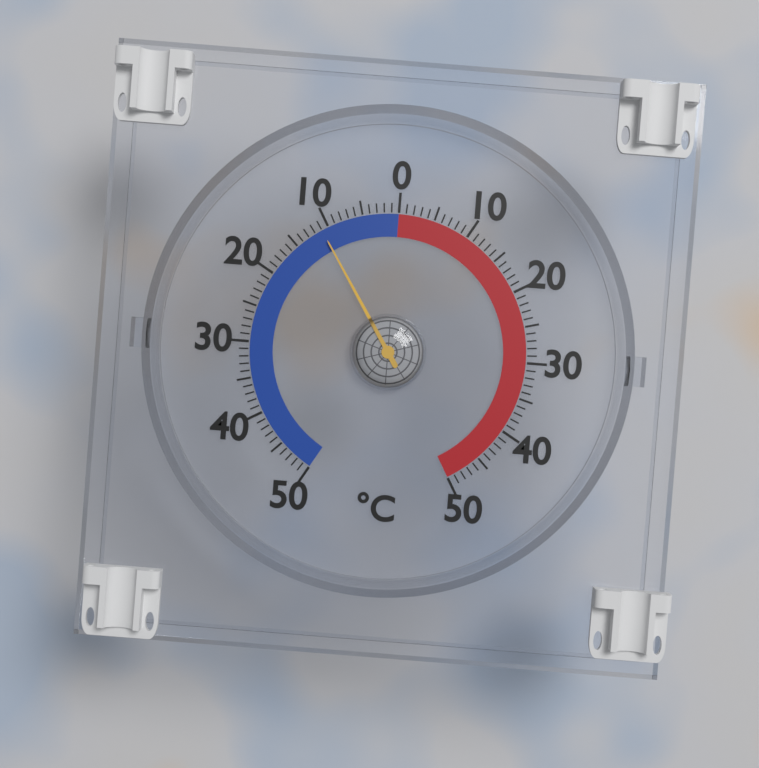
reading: -11 °C
